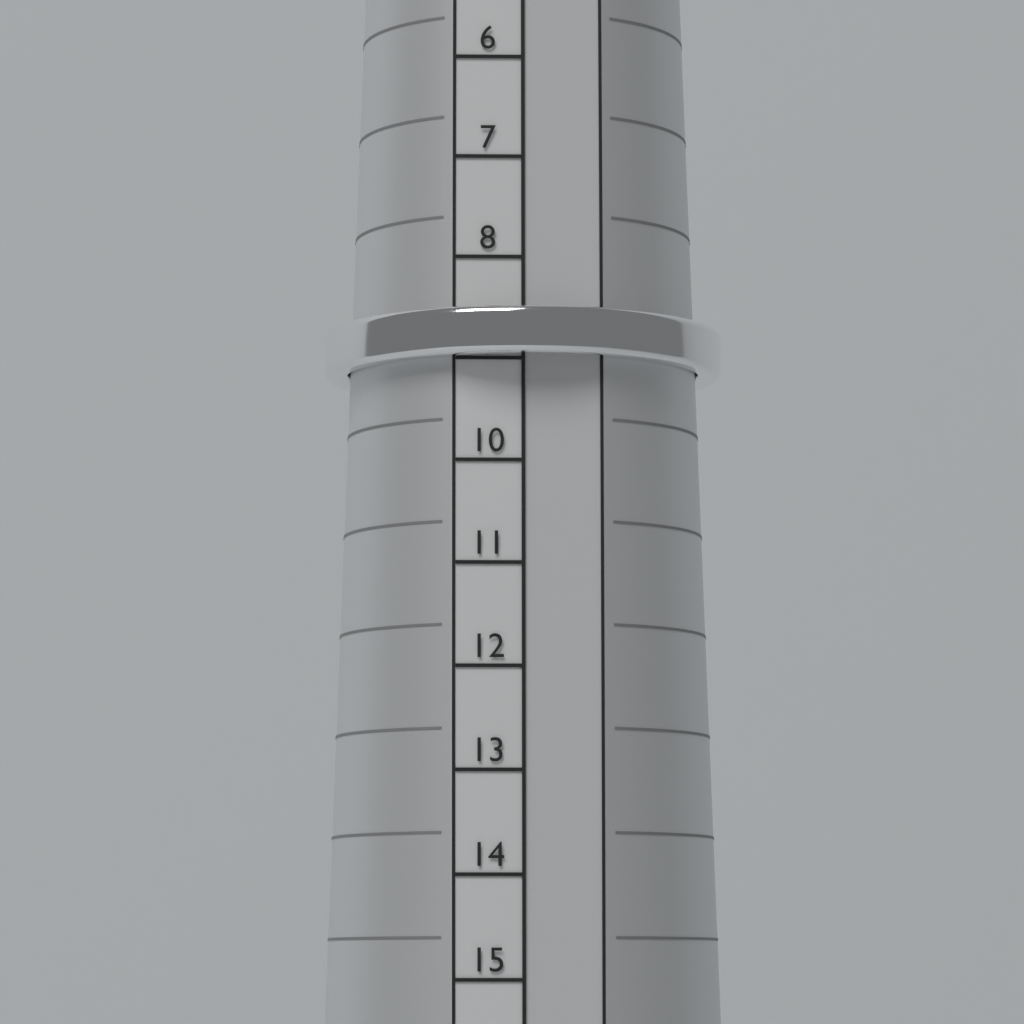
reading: 9 (no unit)
